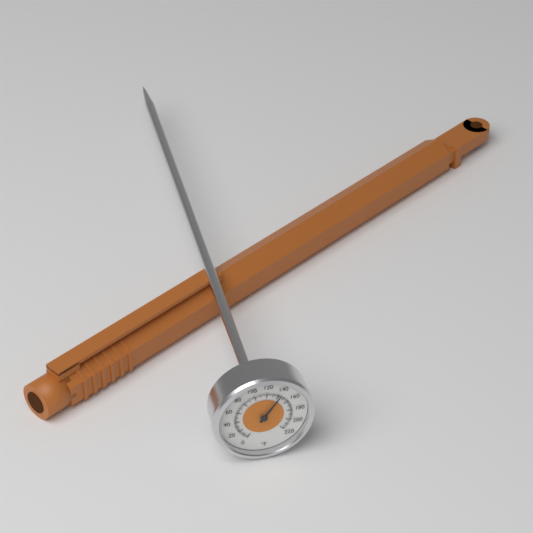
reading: 142 °F
